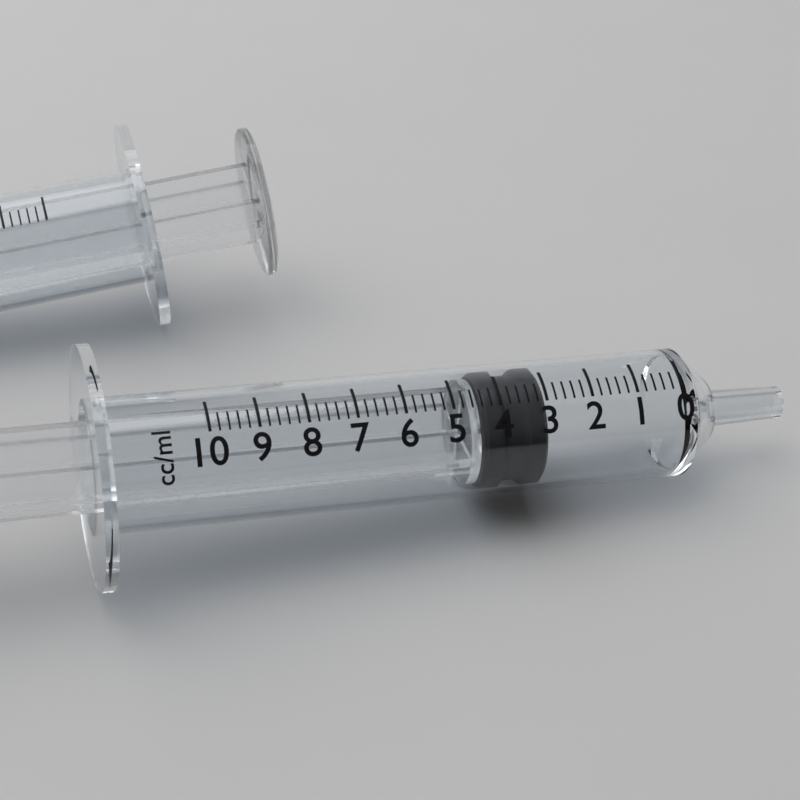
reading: 3.0 ml
